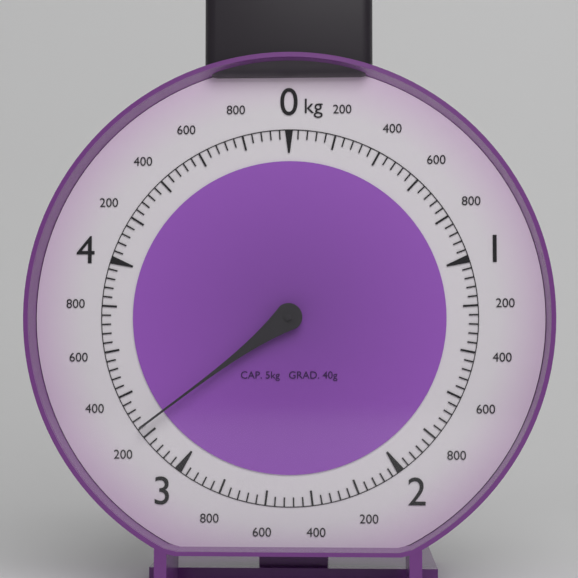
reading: 3.24 kg
